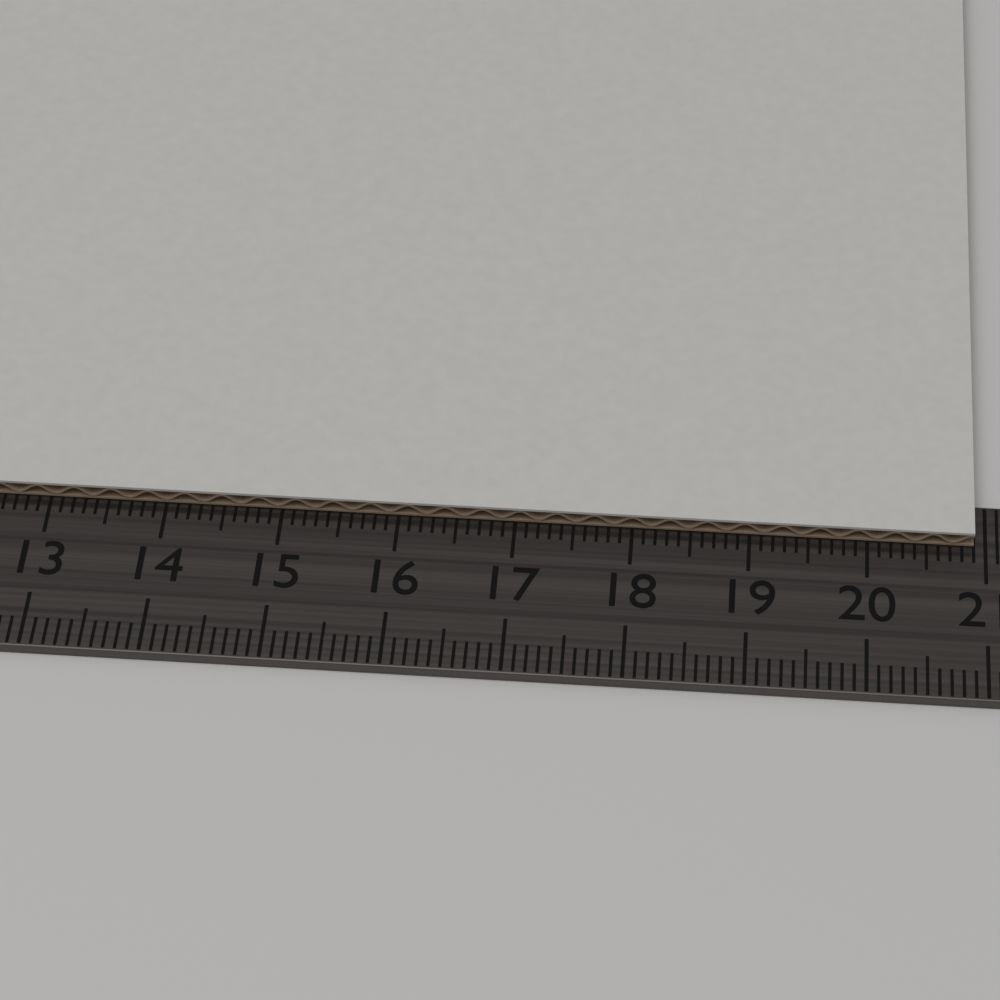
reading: 20.9 cm
